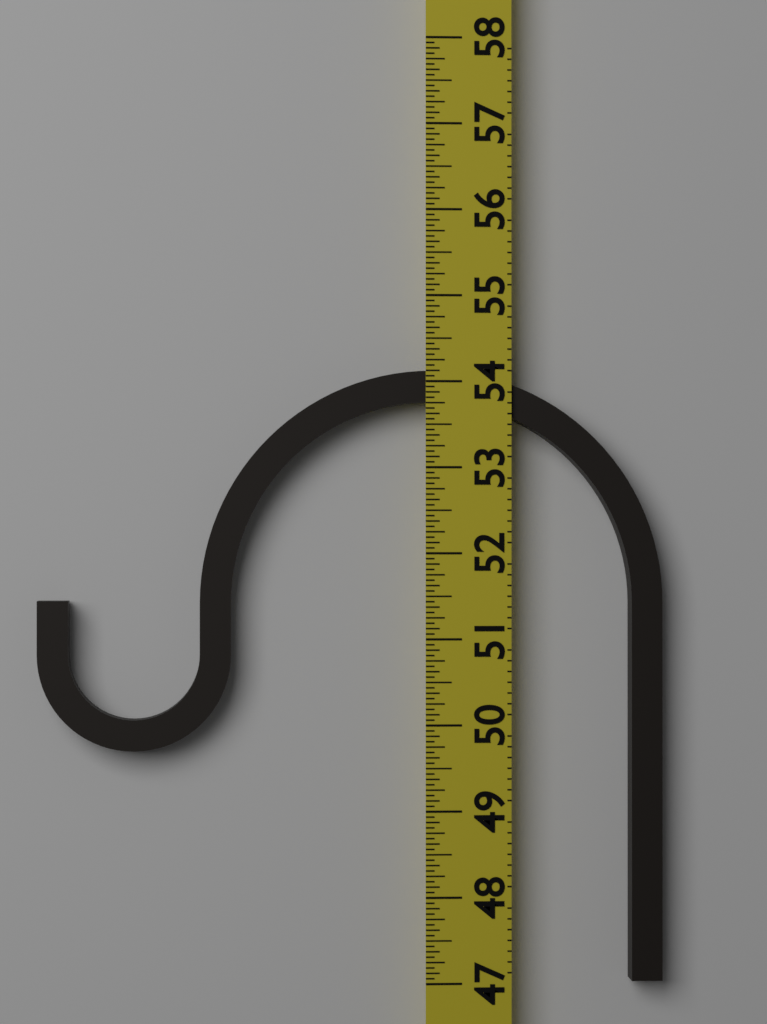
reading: 54.1250 (no unit)
